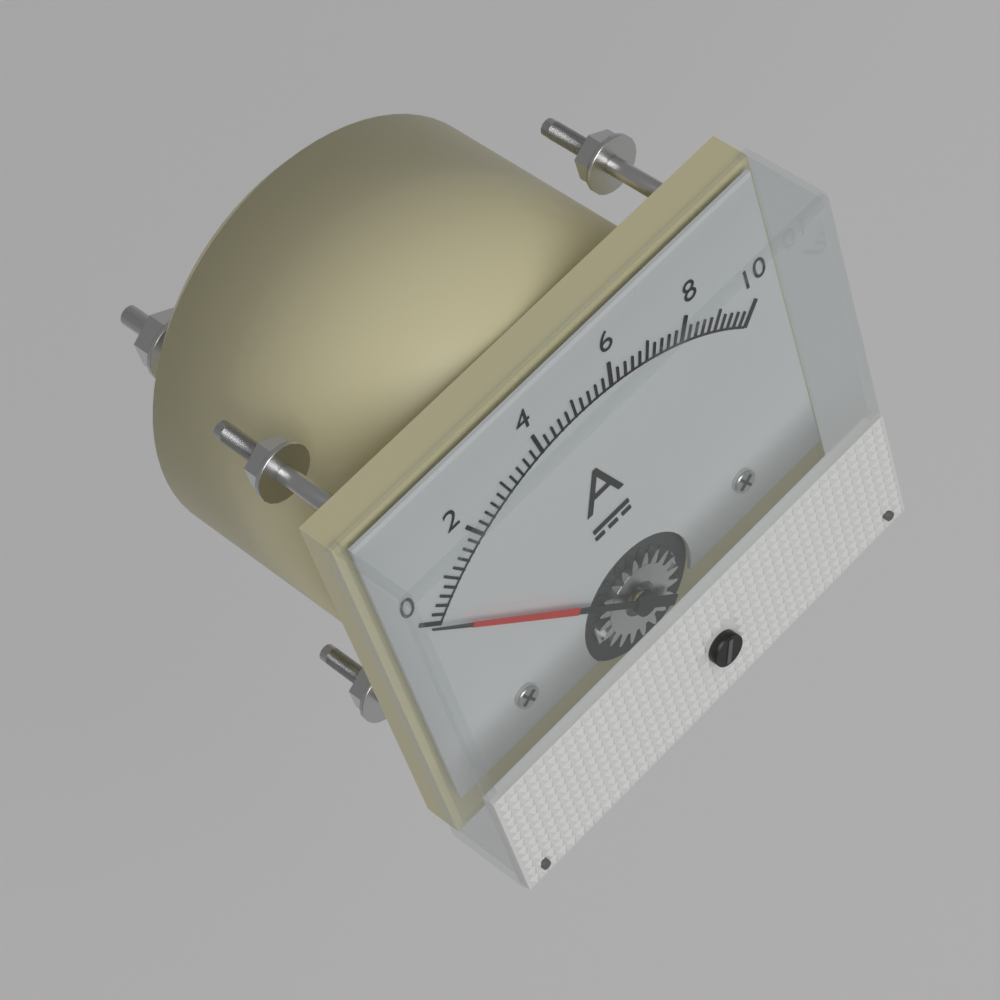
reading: 0.0 A
